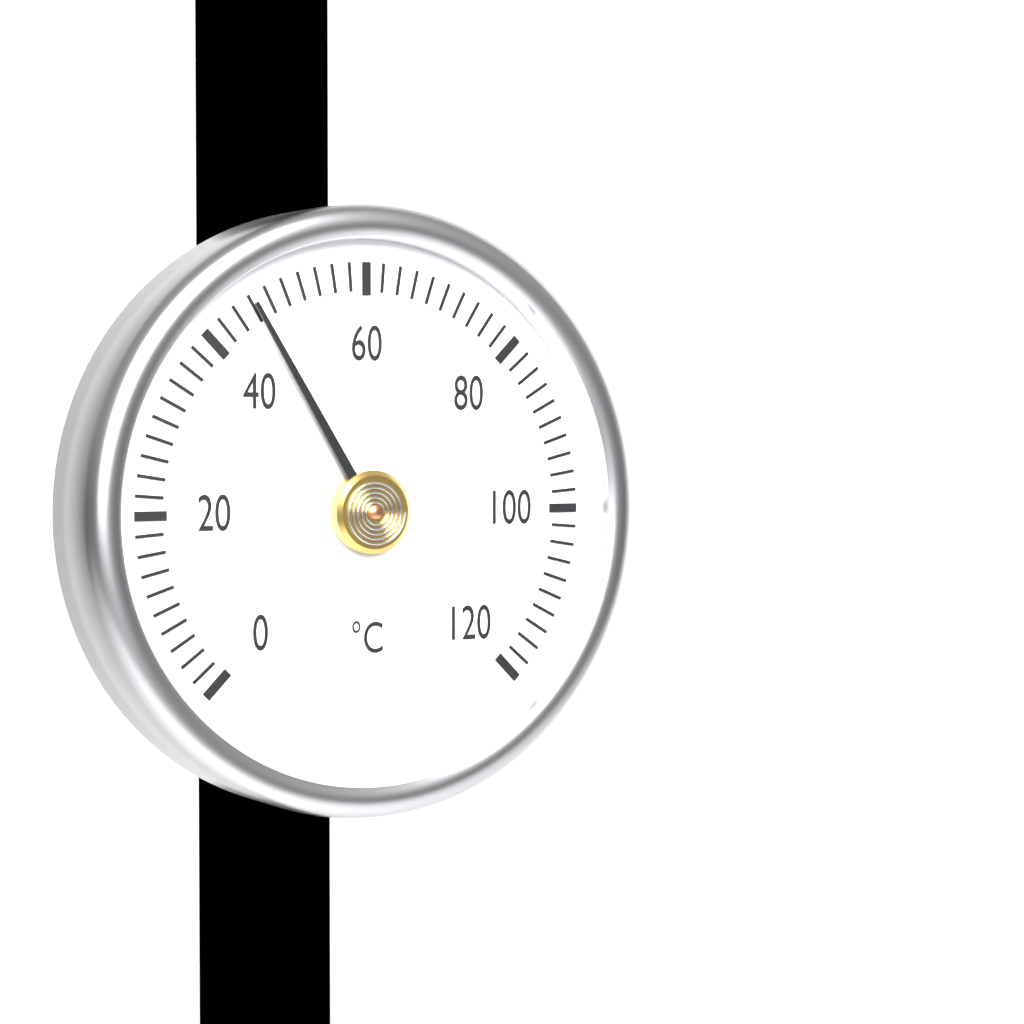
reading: 46 °C
